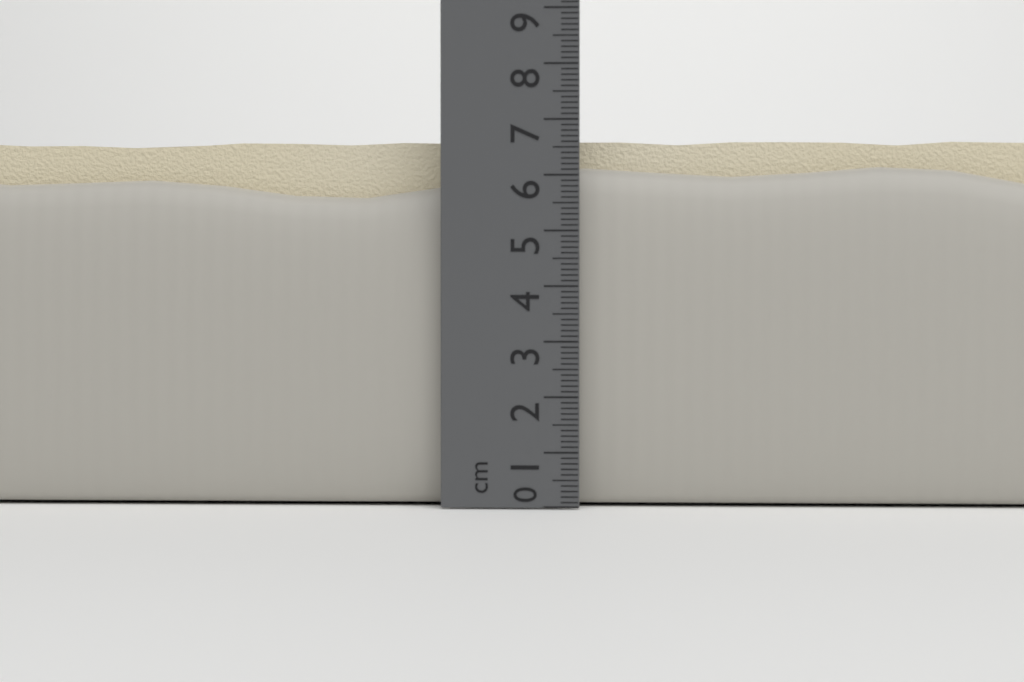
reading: 6.9 cm
